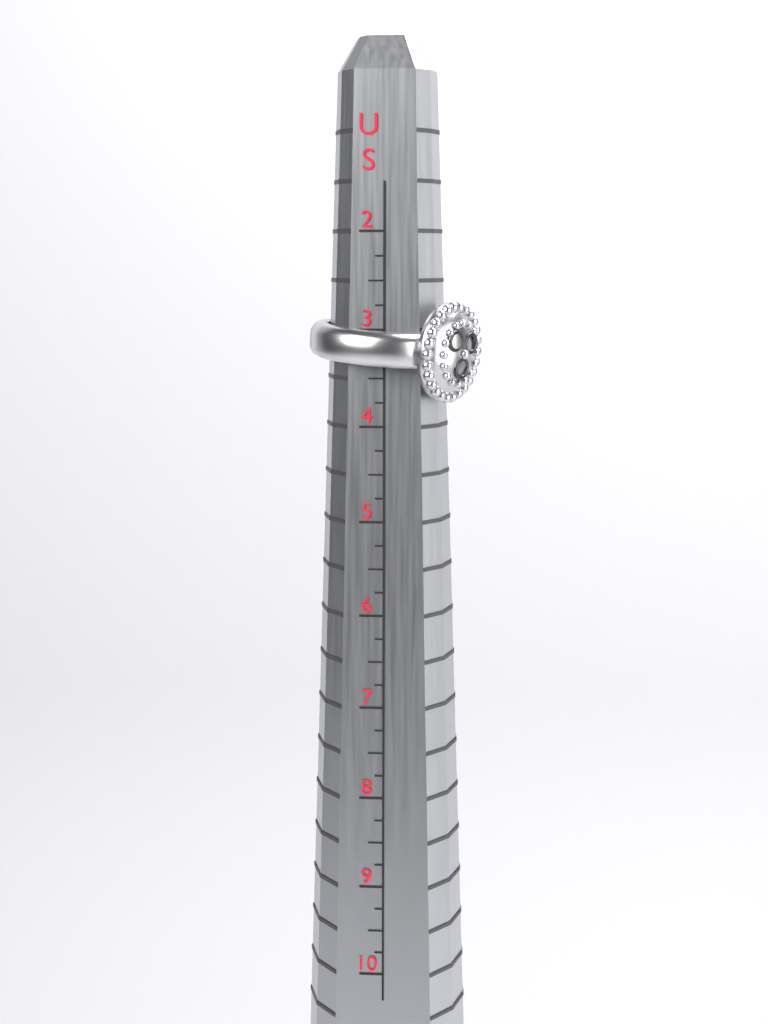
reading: 3.75 US
